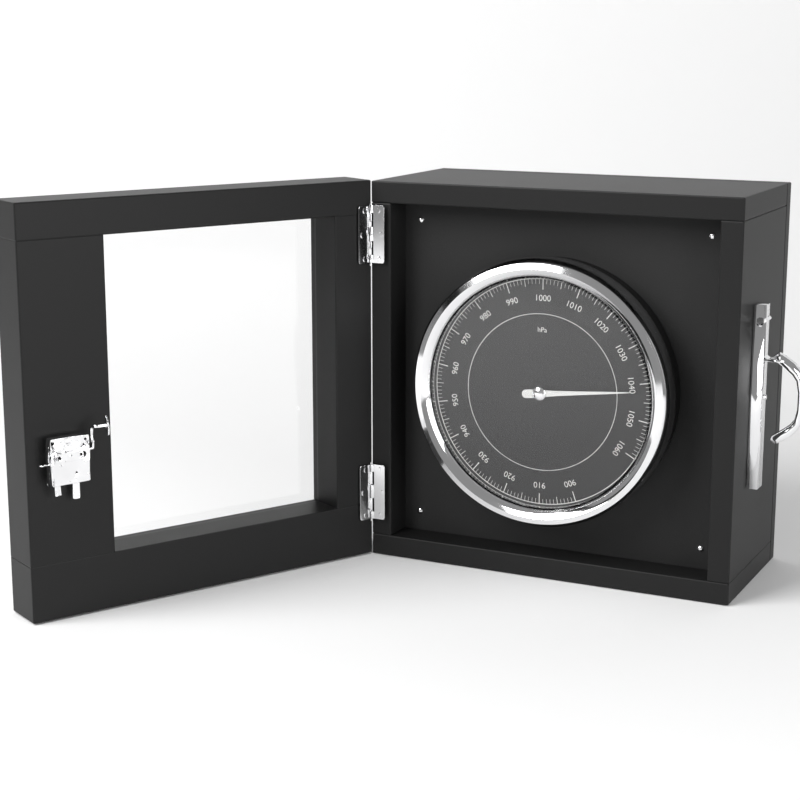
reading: 1042 hPa
